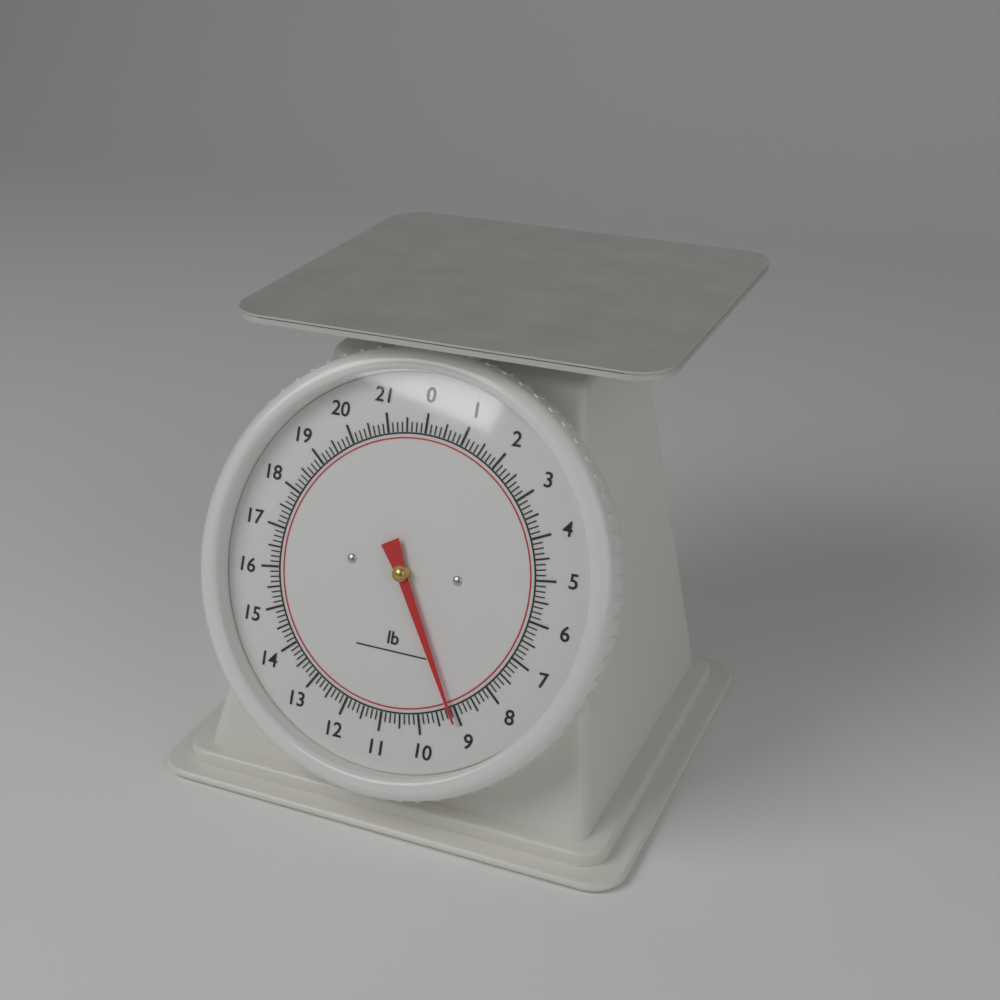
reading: 9.125 lb
